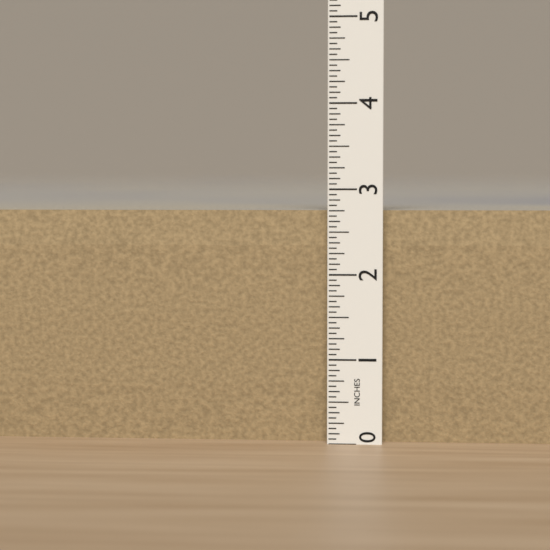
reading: 2.7500 in
